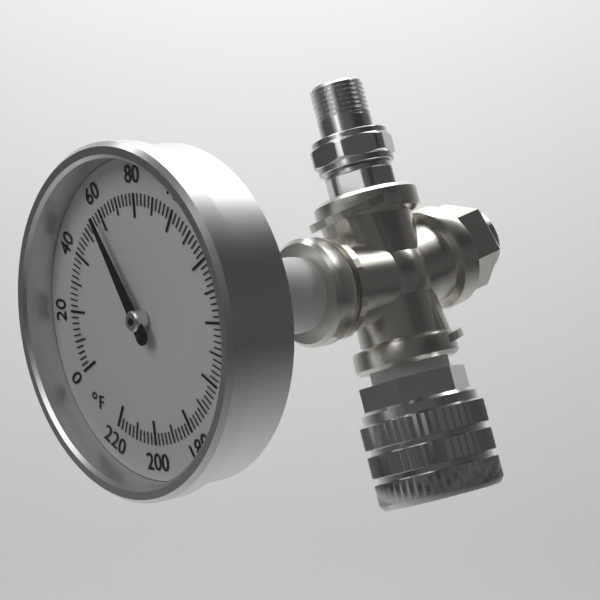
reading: 58 °F
